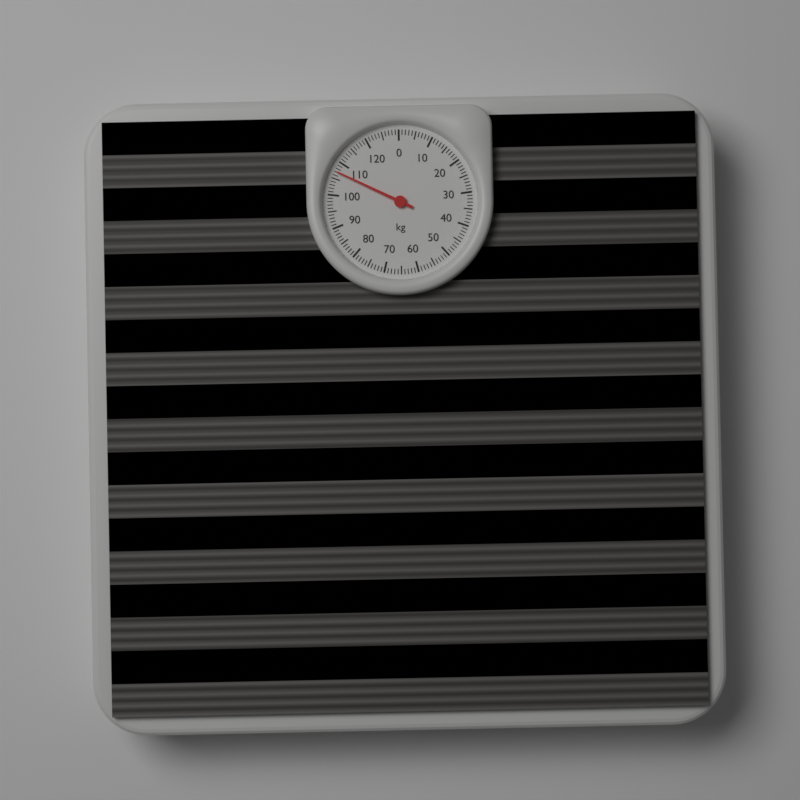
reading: 107 kg
